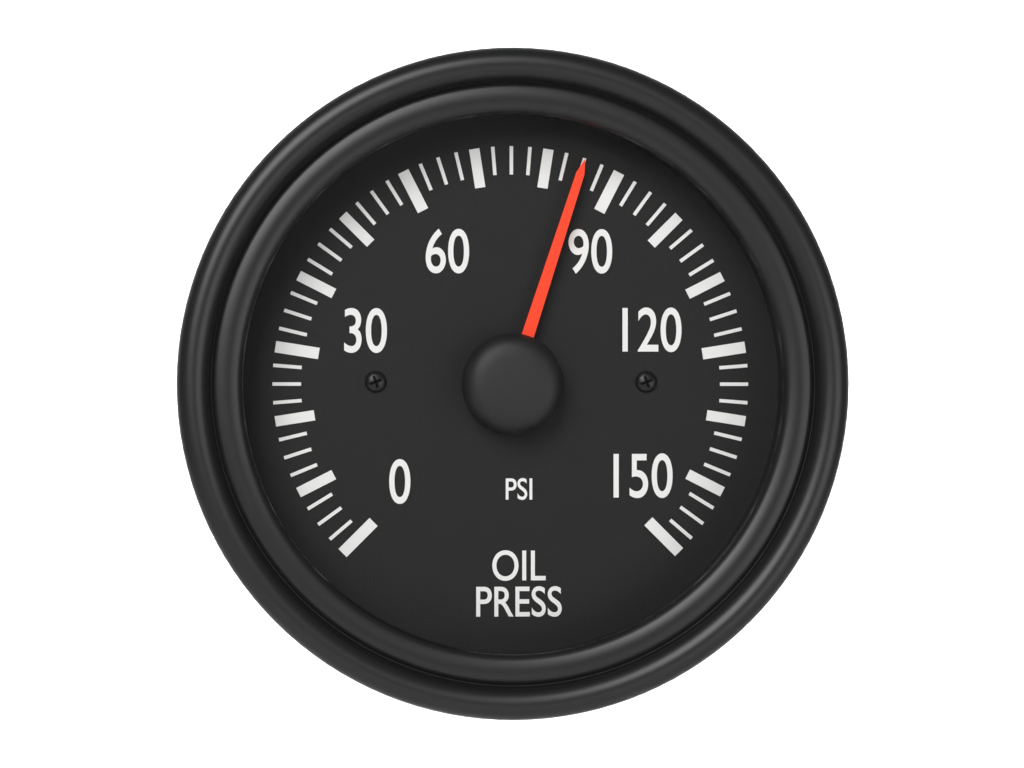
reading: 85.0 psi
